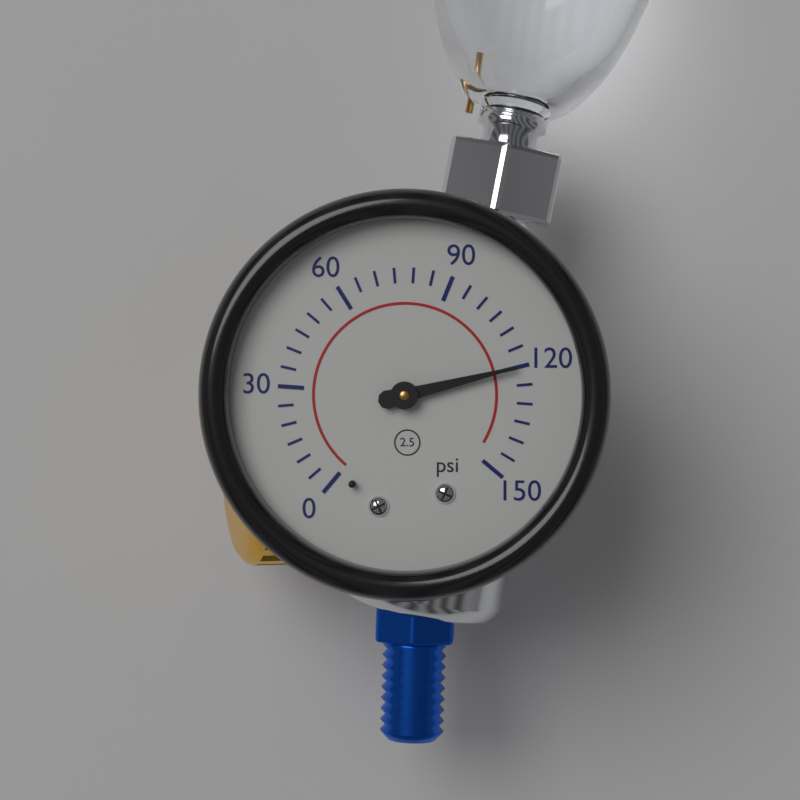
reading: 120 psi
